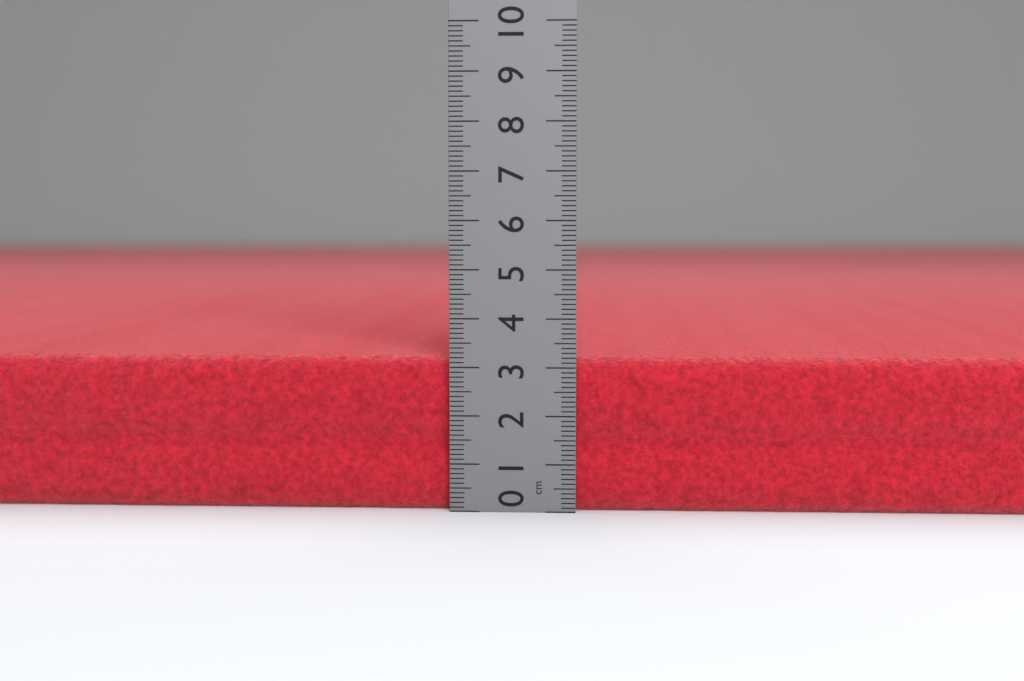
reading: 3.2 cm
